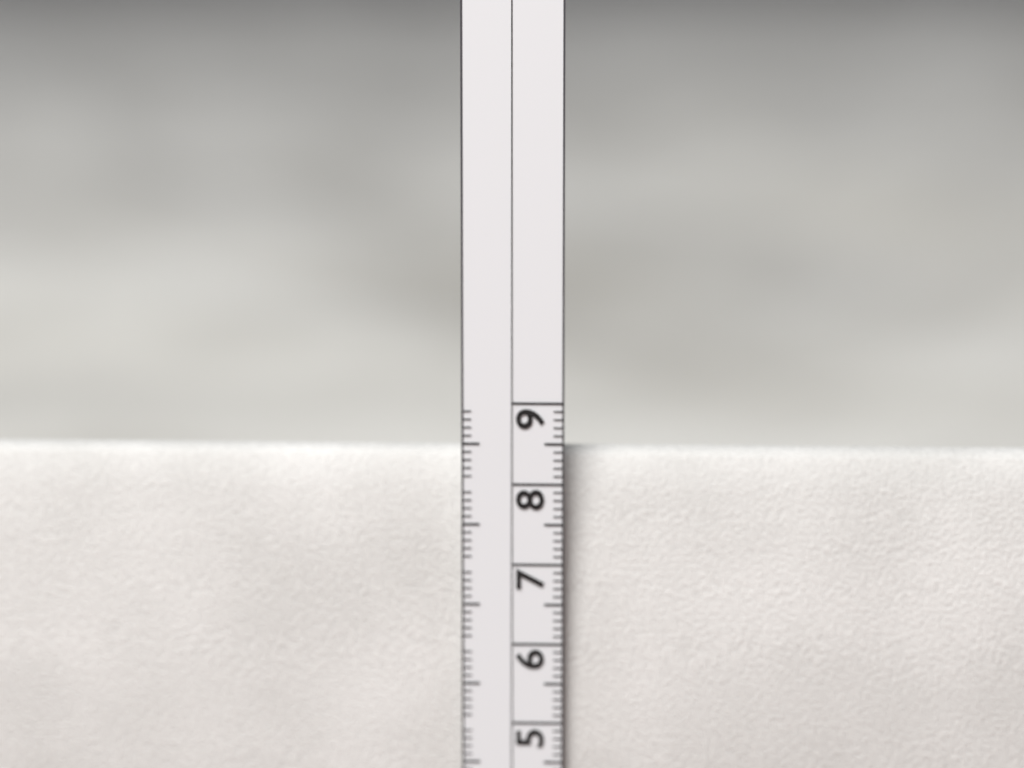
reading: 8.4 cm
